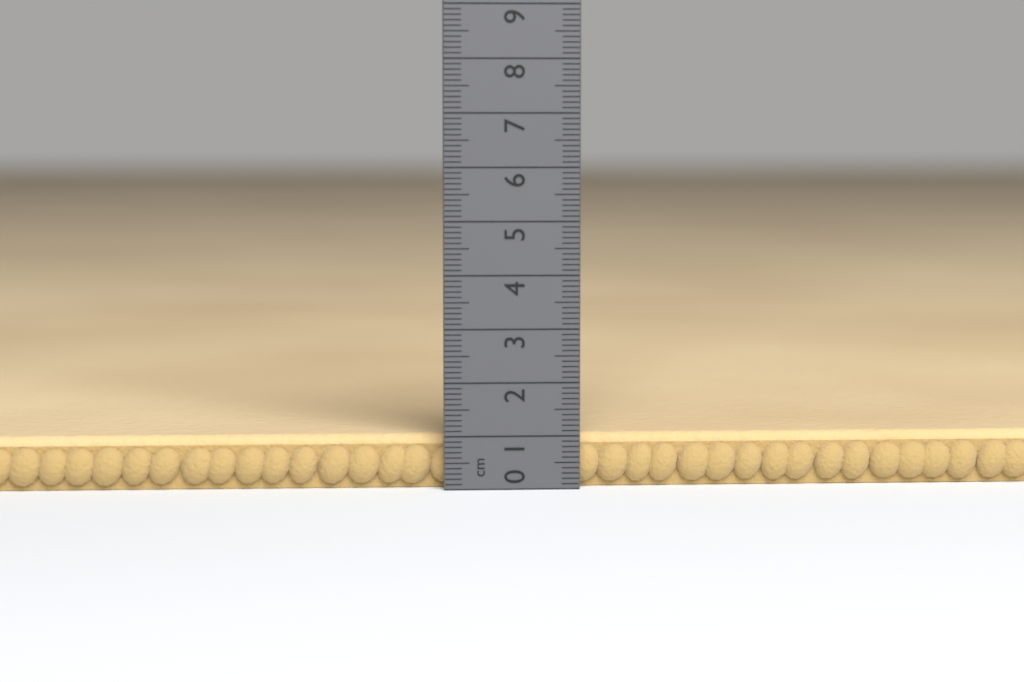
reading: 1.0 cm
